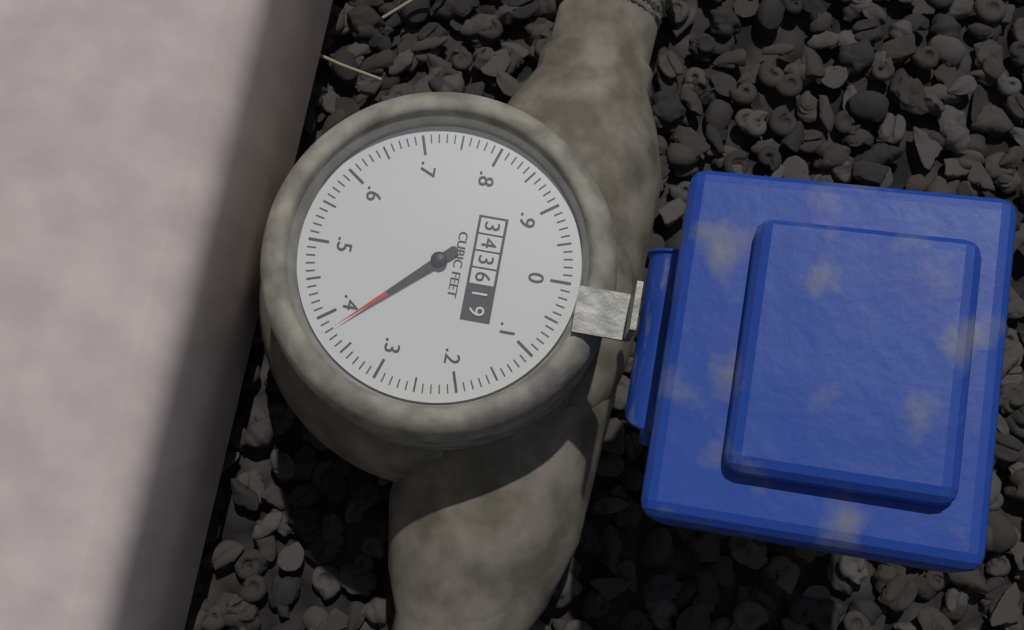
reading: 0.38 cubic feet
